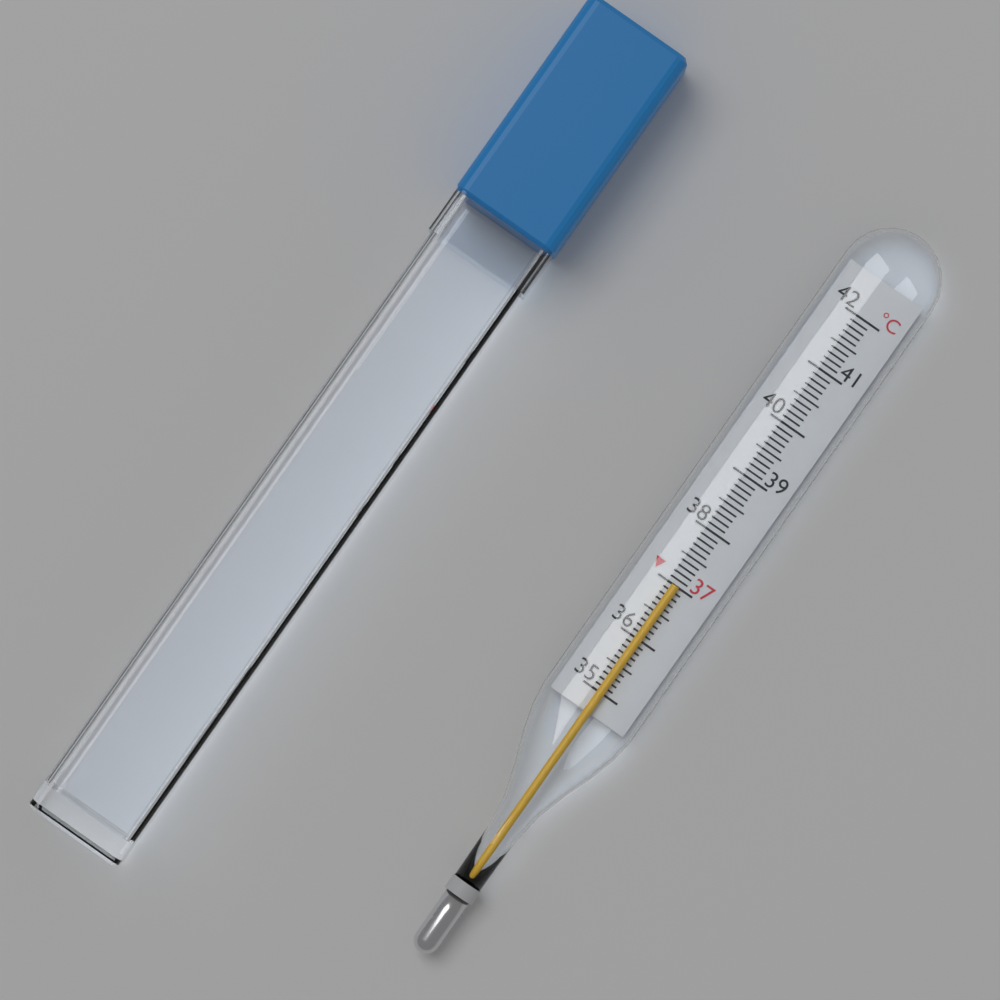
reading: 37.0 °C
